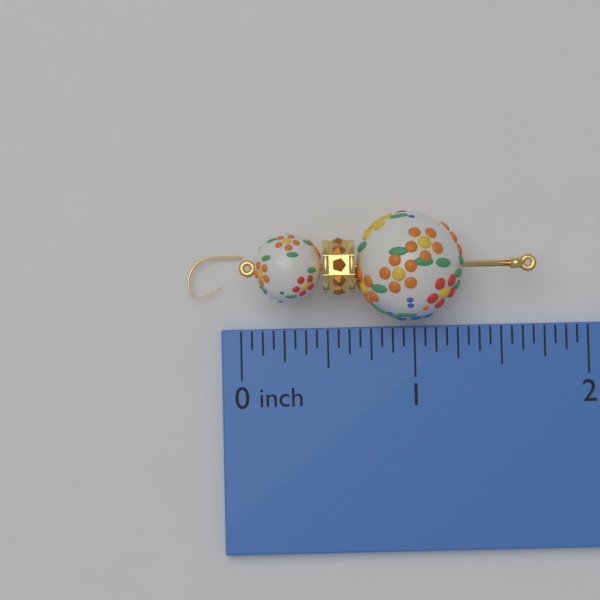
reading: 1.6875 inch
